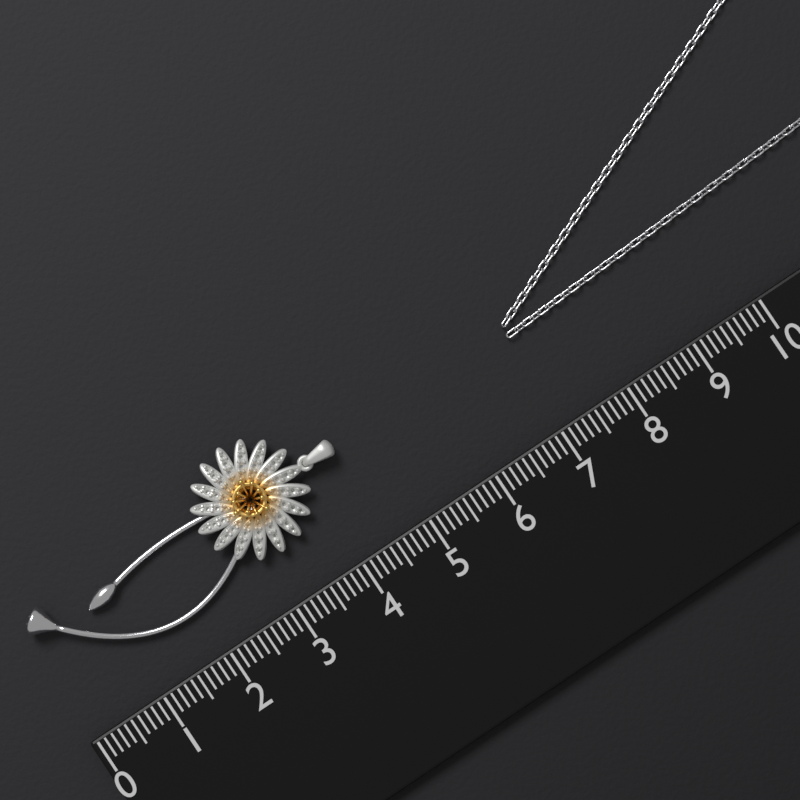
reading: 4.5 (no unit)
